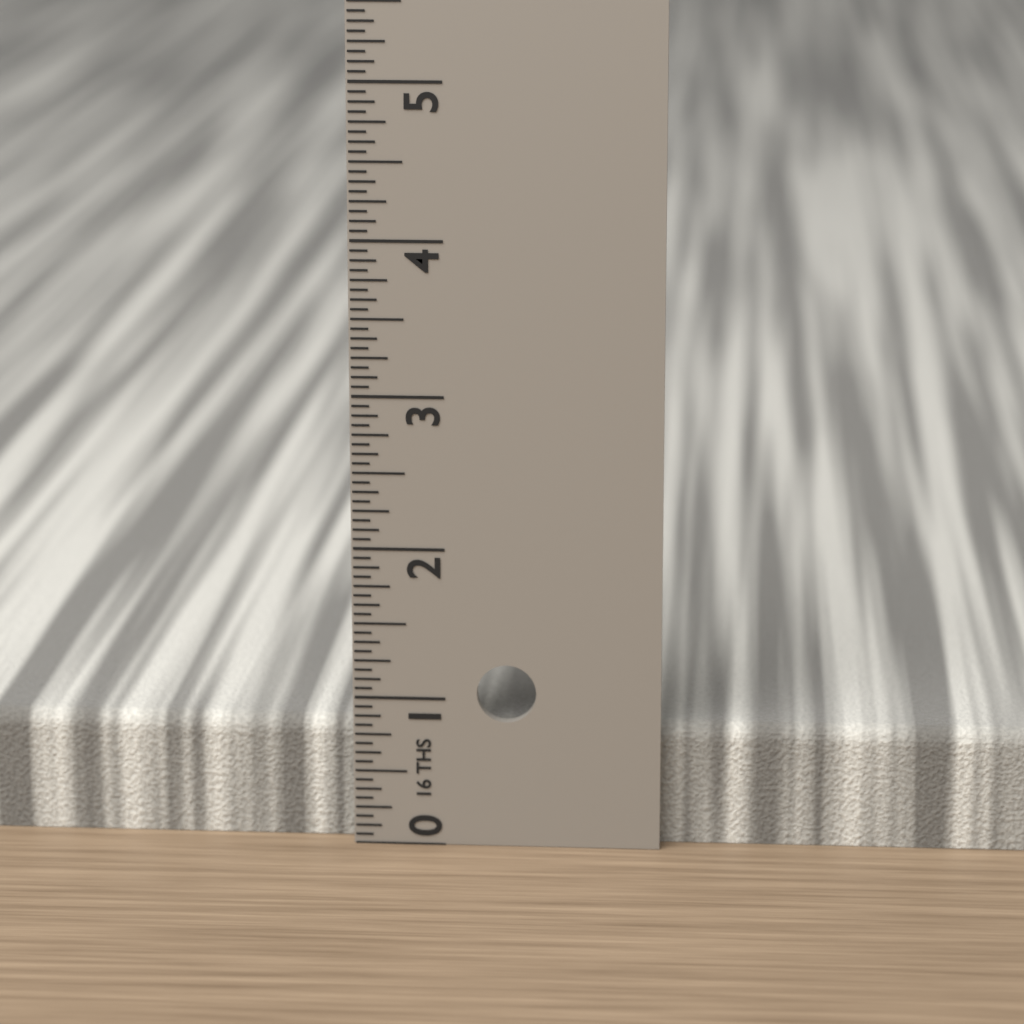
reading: 0.8125 in
